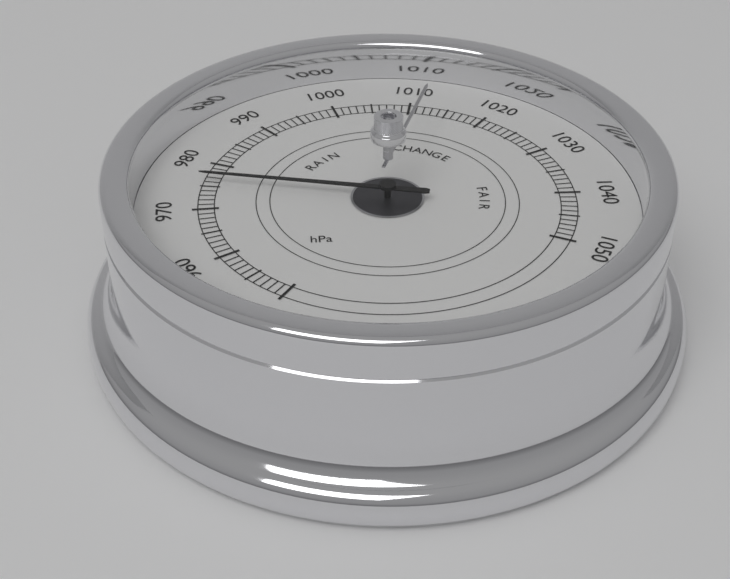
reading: 976 hPa
